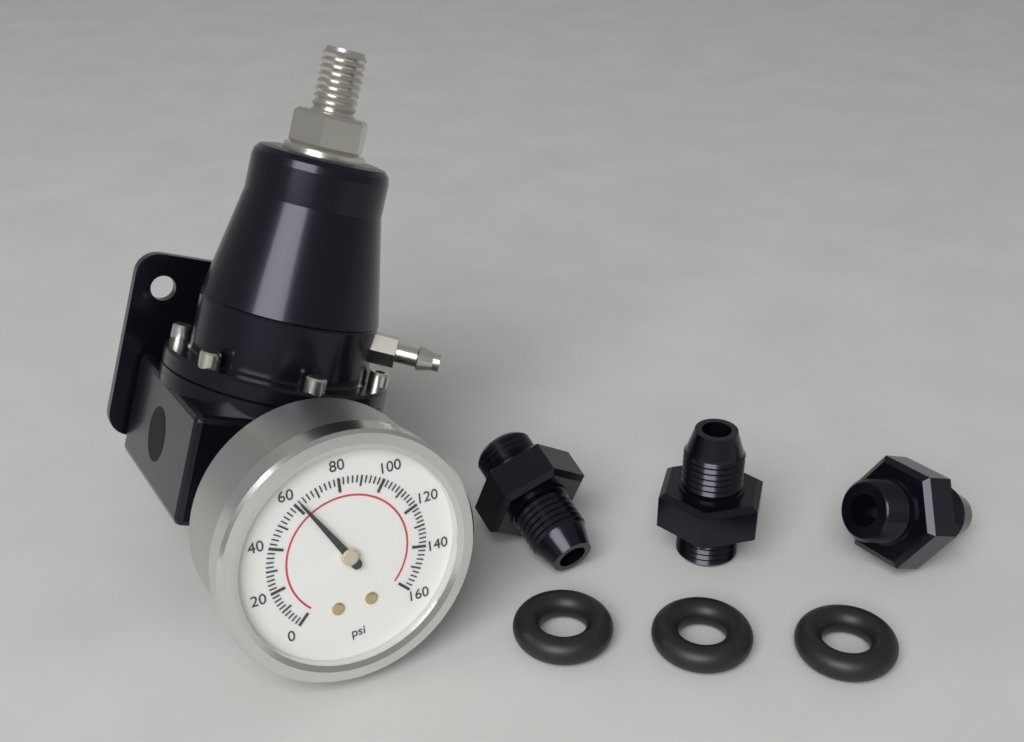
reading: 62 psi
